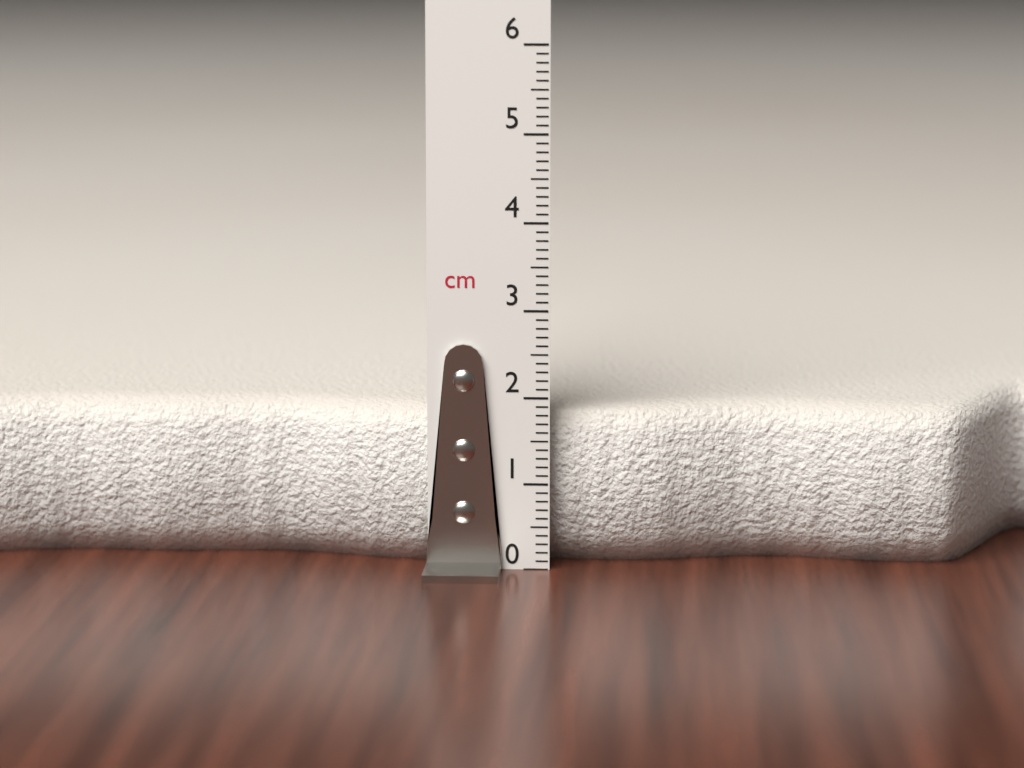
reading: 1.8 cm
